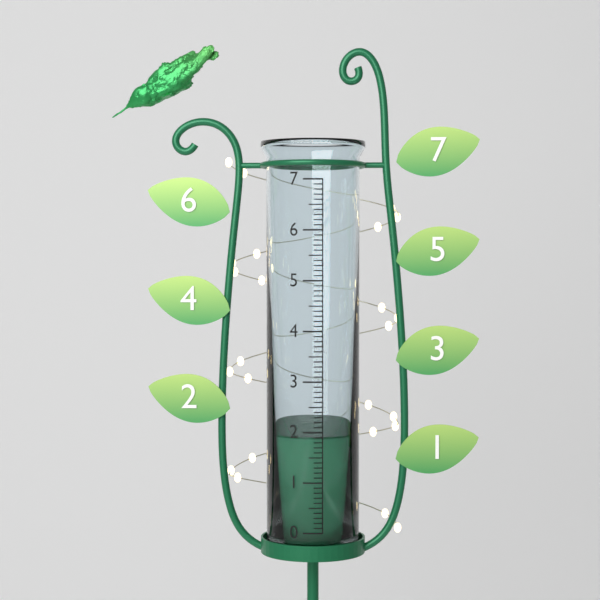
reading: 1.9 (no unit)
